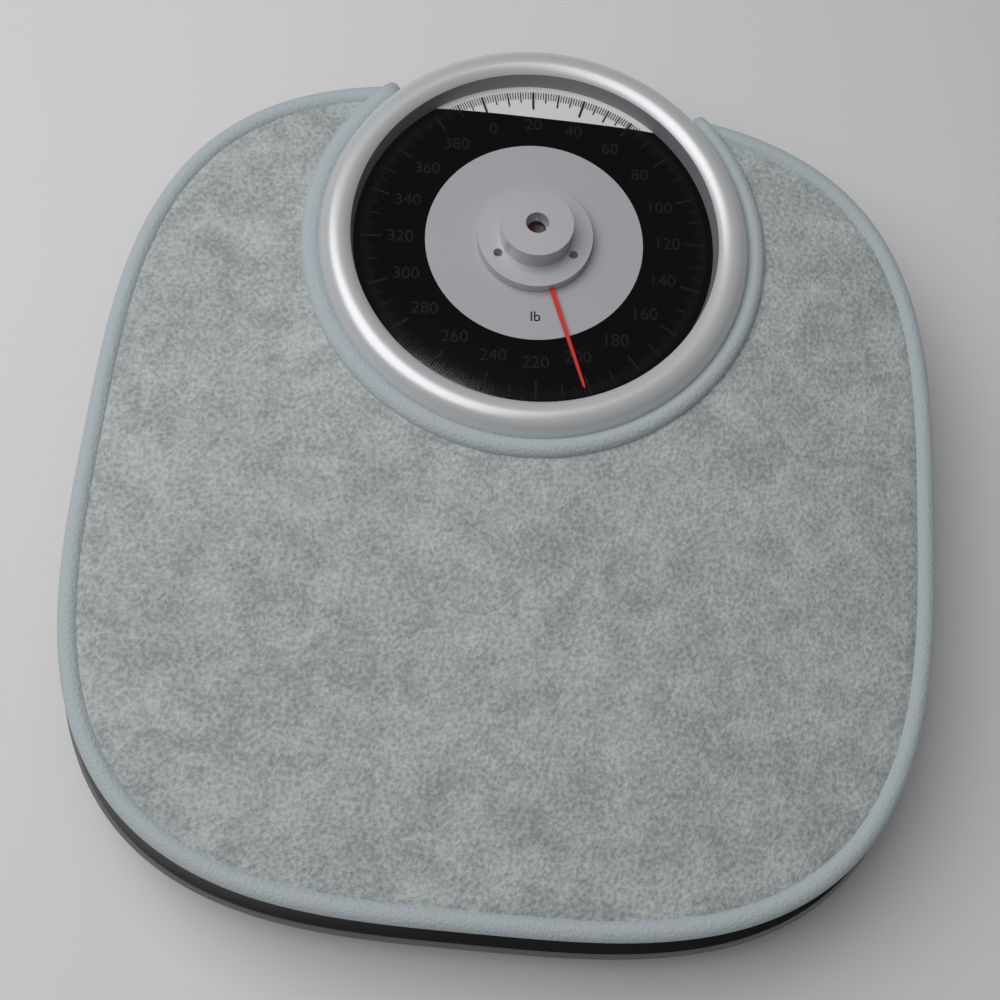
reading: 202 lb
